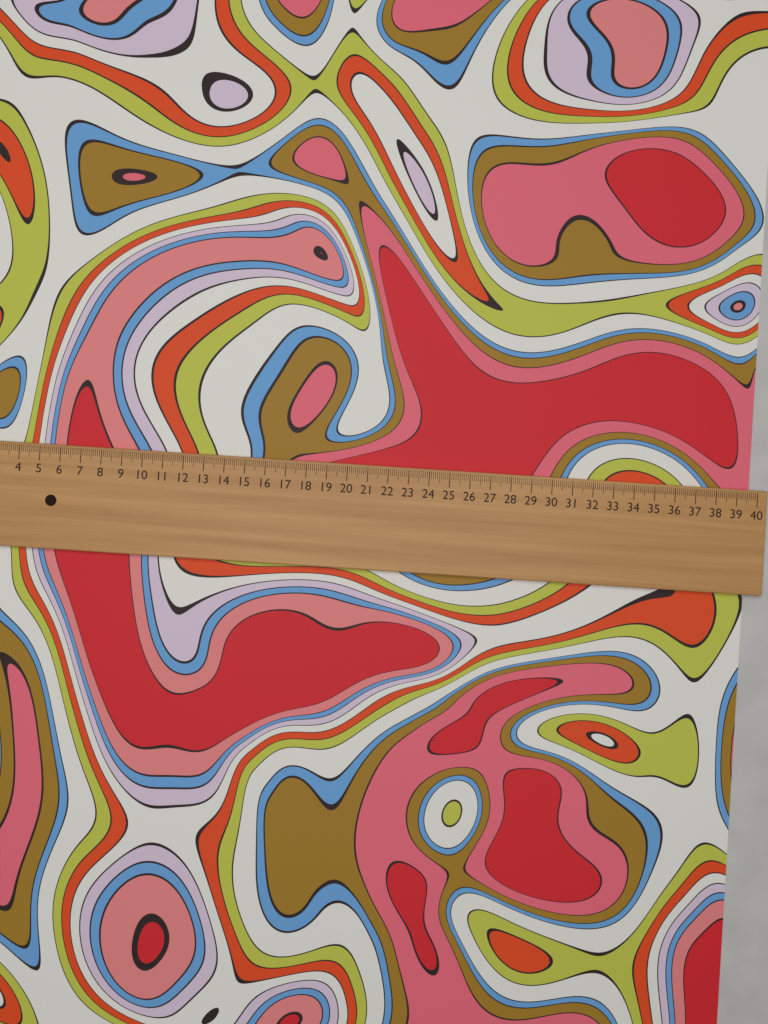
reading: 39.7 cm
